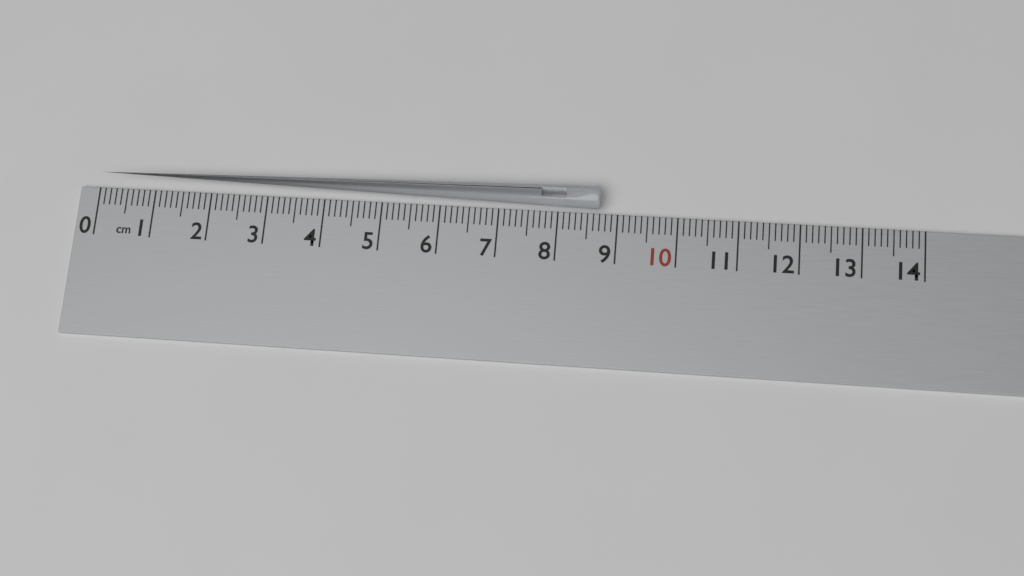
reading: 8.7 cm
